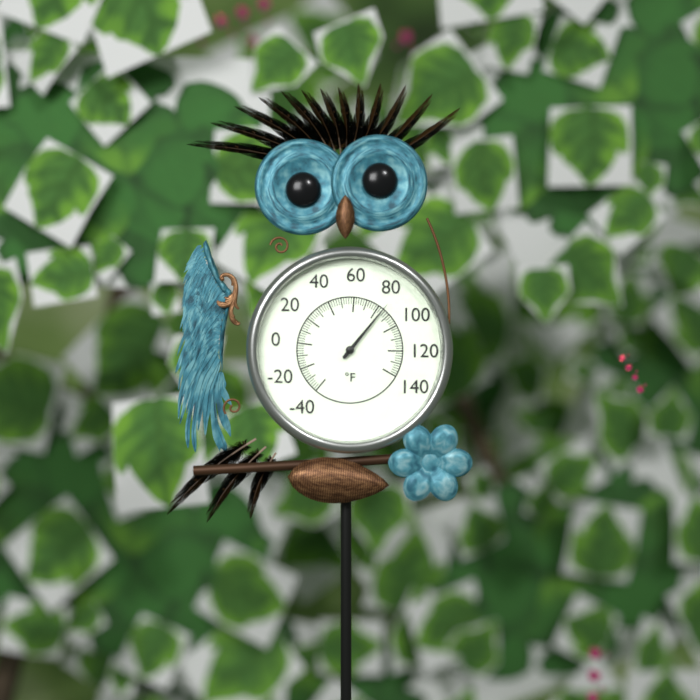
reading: 84 °F
